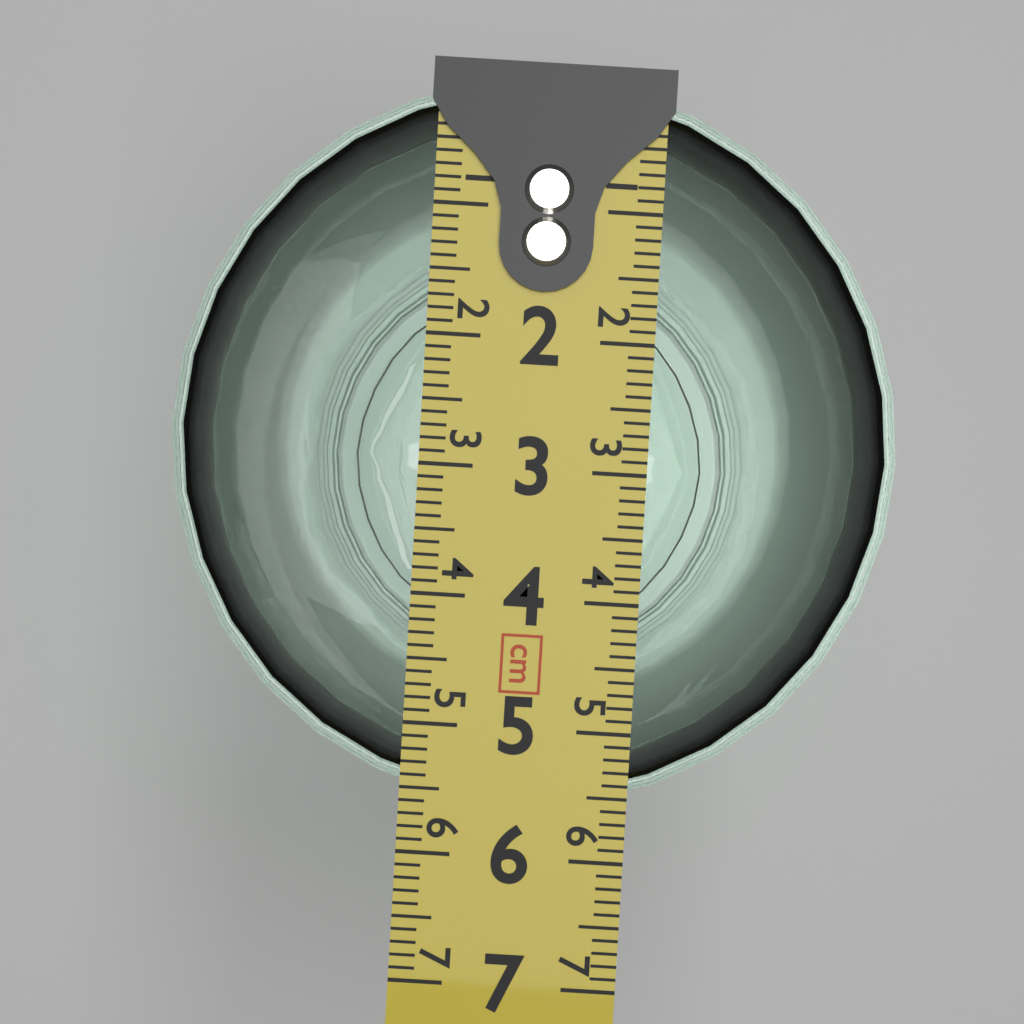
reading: 5.6 cm
